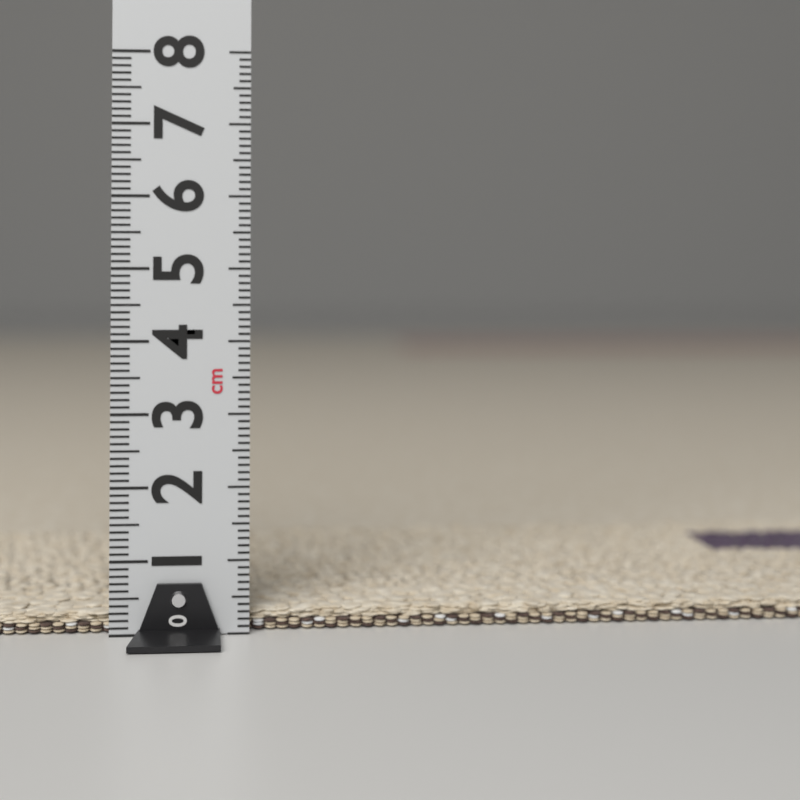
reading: 0.3 cm
